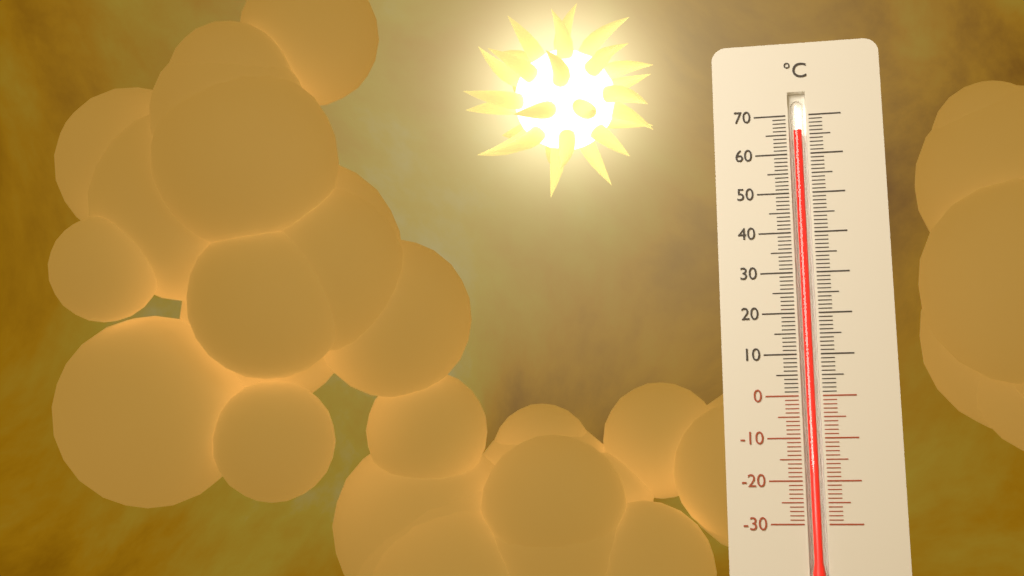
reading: 66 °C
